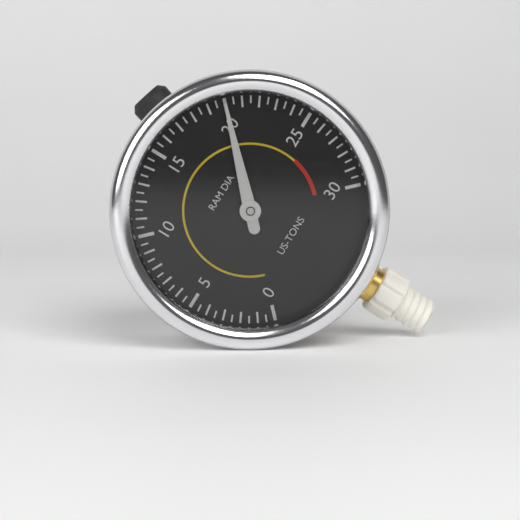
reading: 20.0 US-TONS
